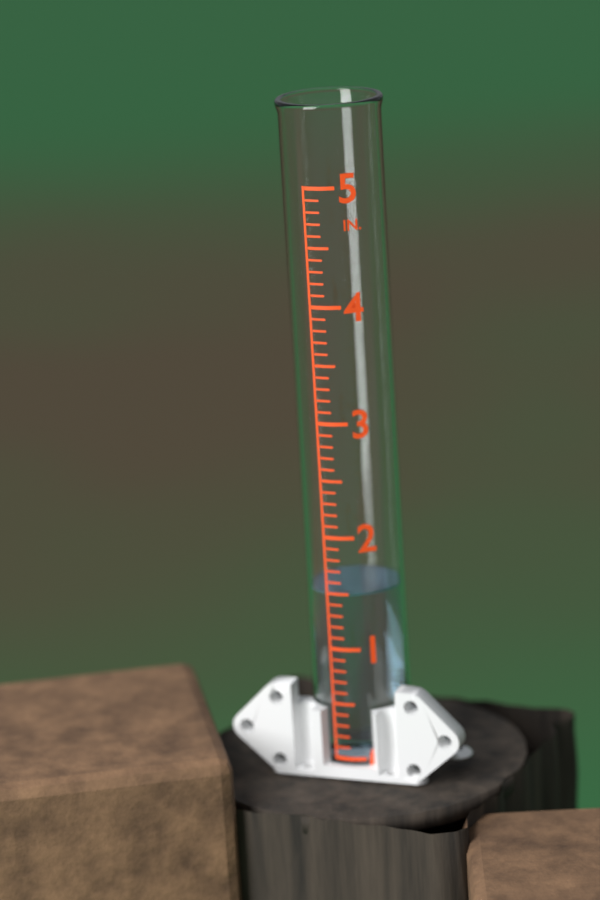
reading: 1.5 in
